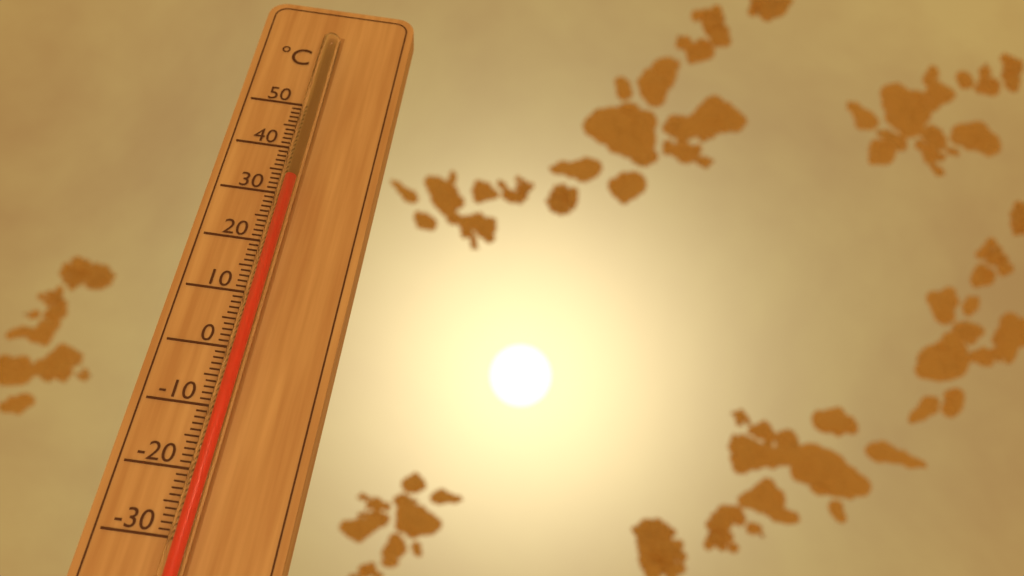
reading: 32 °C
